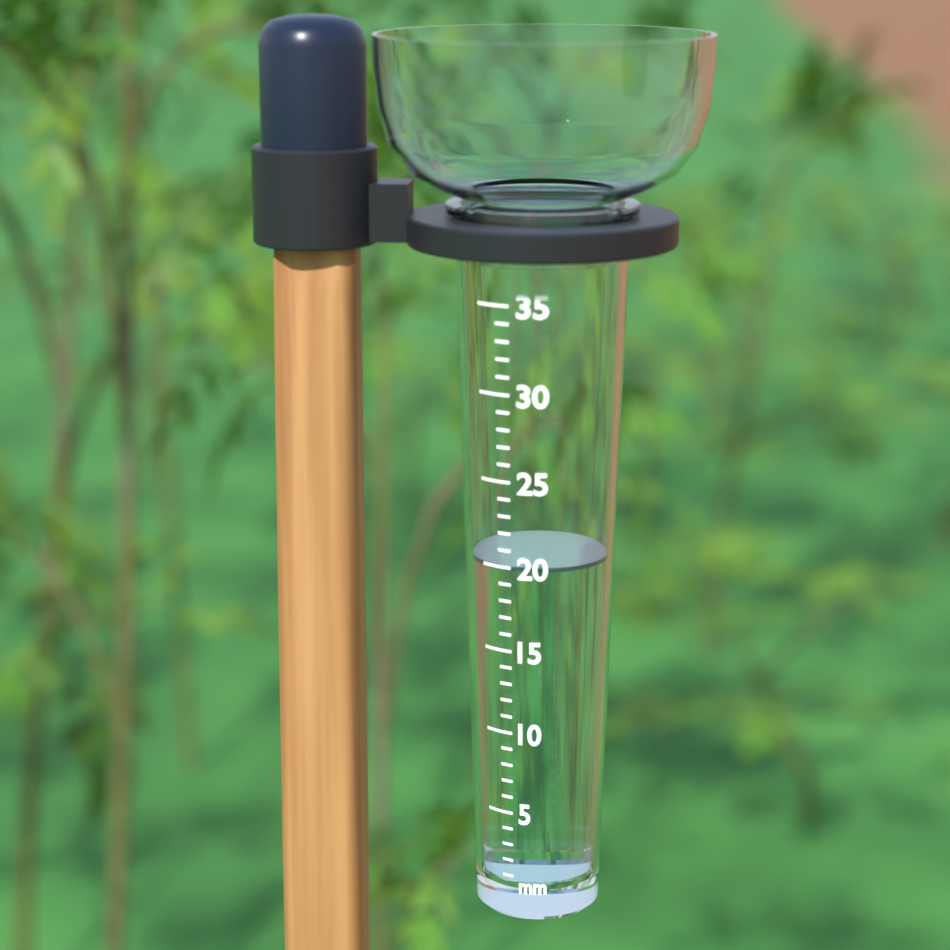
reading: 20 mm
